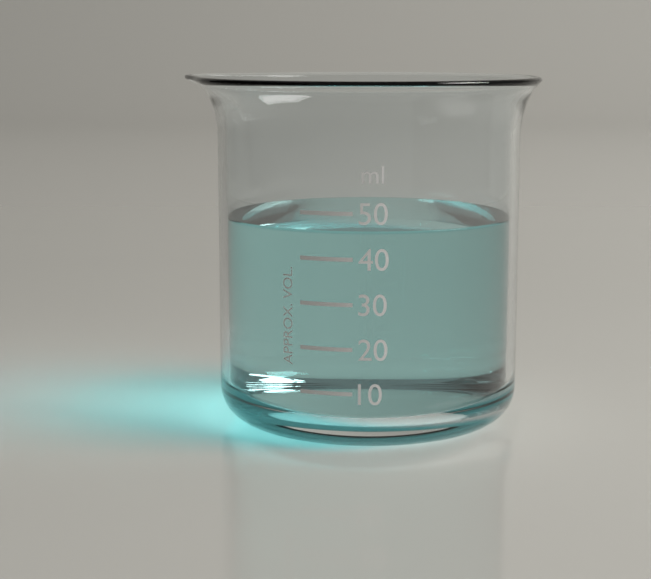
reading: 46 ml
